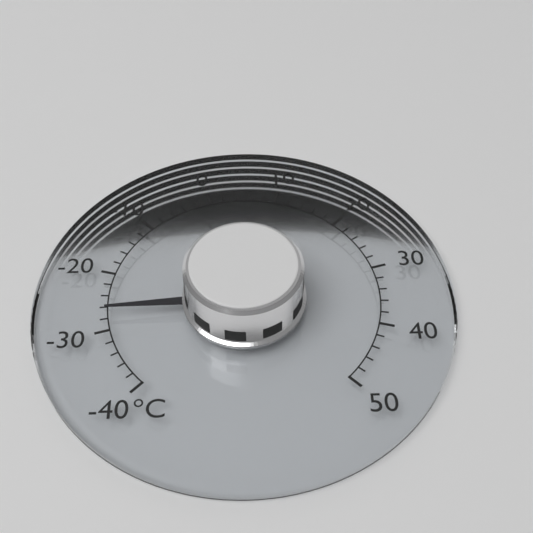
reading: -26 °C
